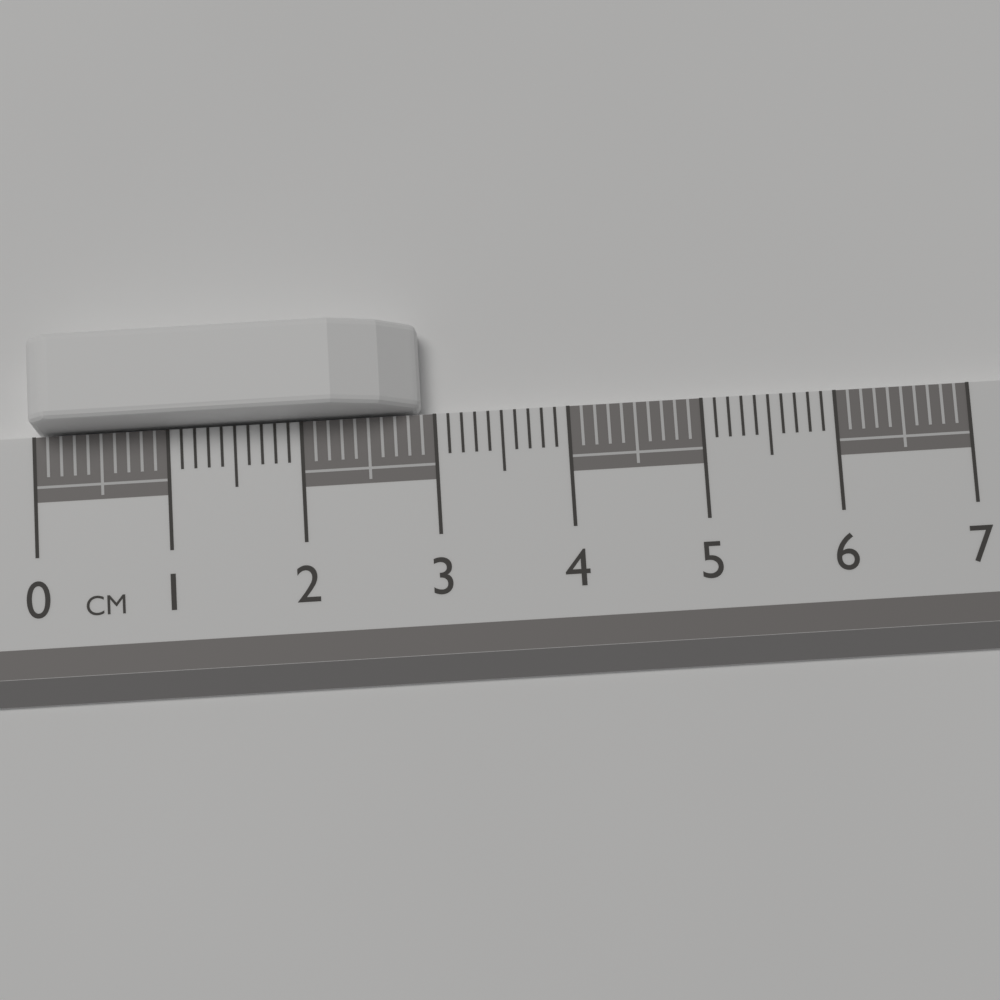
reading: 2.9 cm
